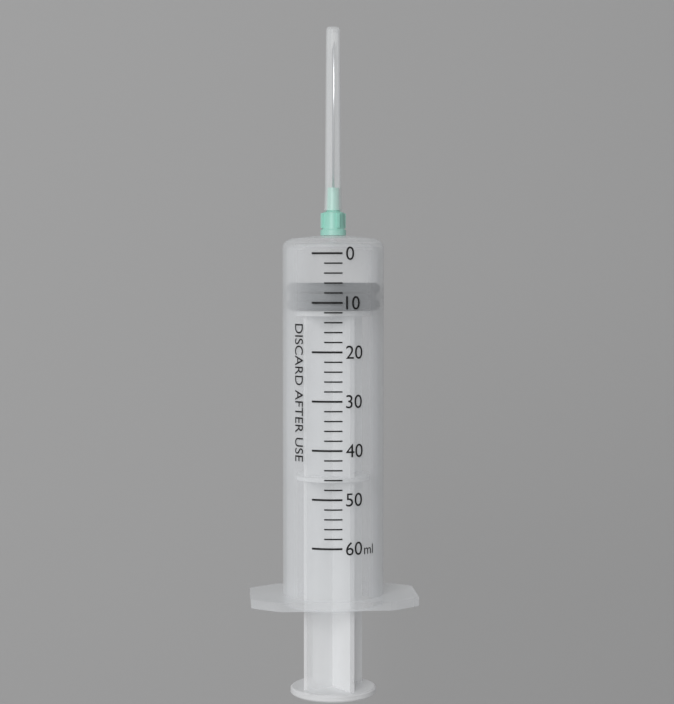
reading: 6 ml
